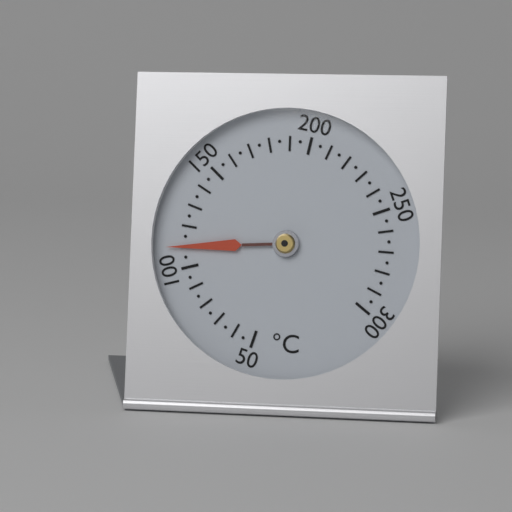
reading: 110 °C
